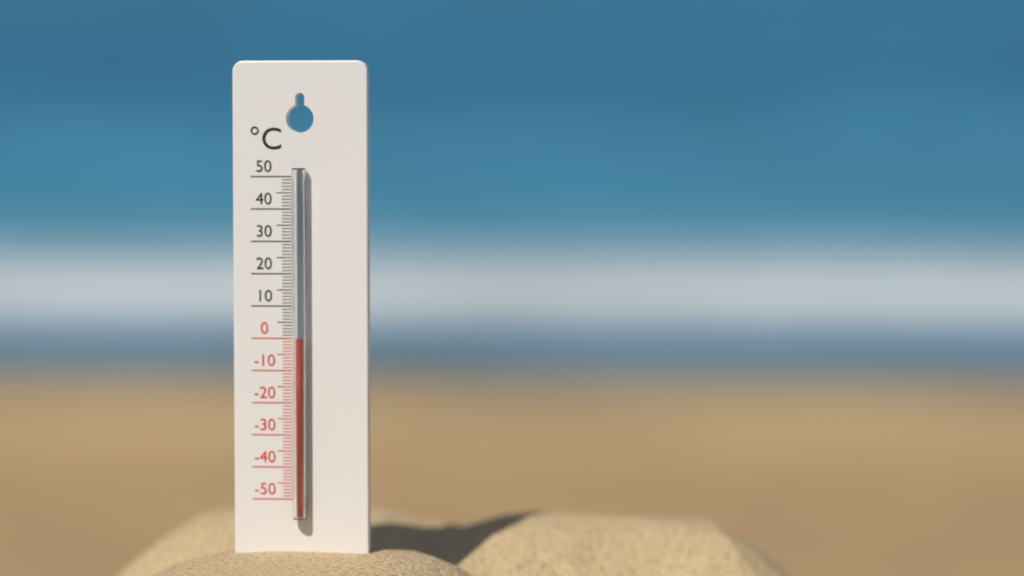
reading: 0 °C
